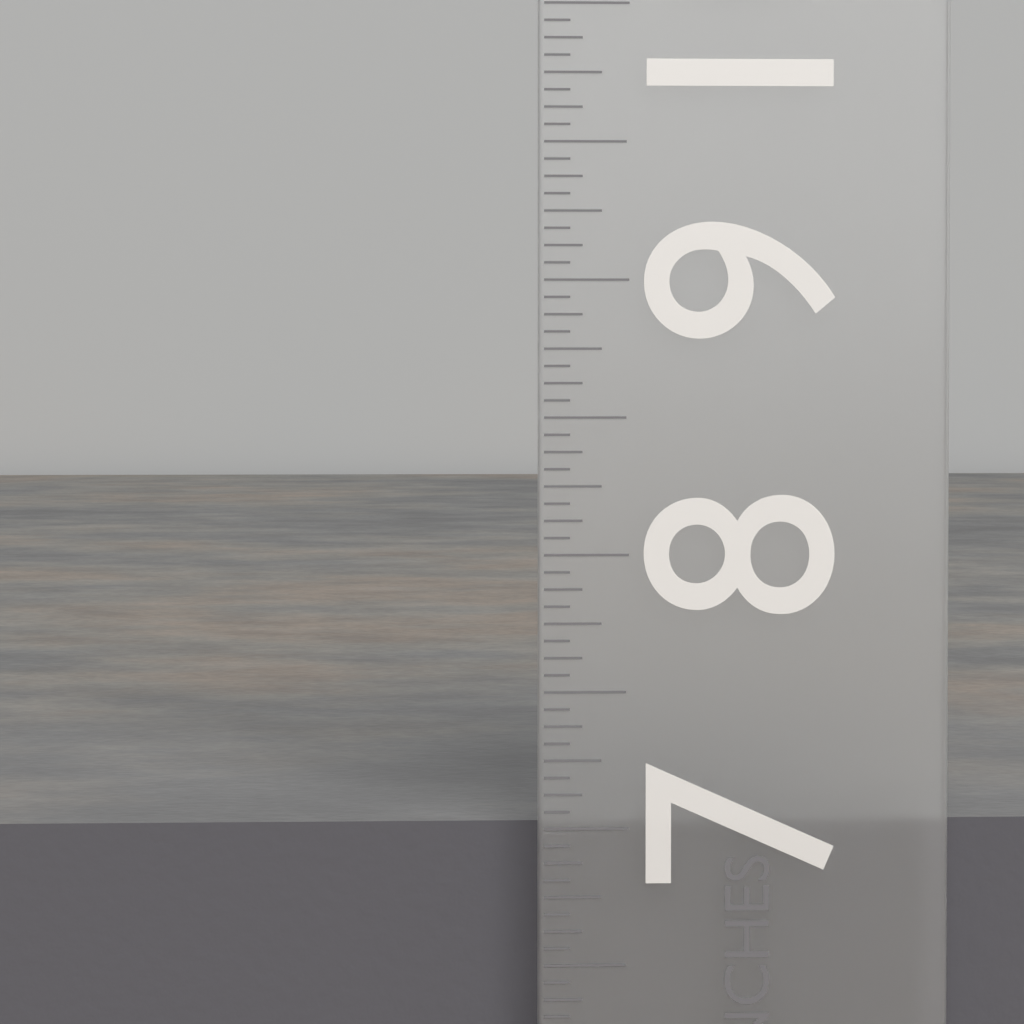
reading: 7.0000 in
